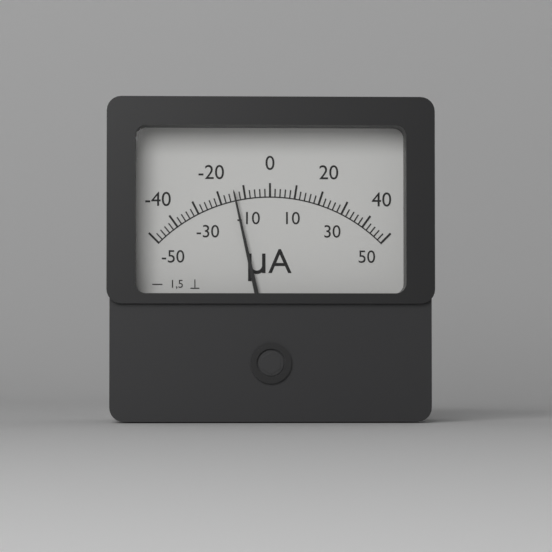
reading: -14 µA
